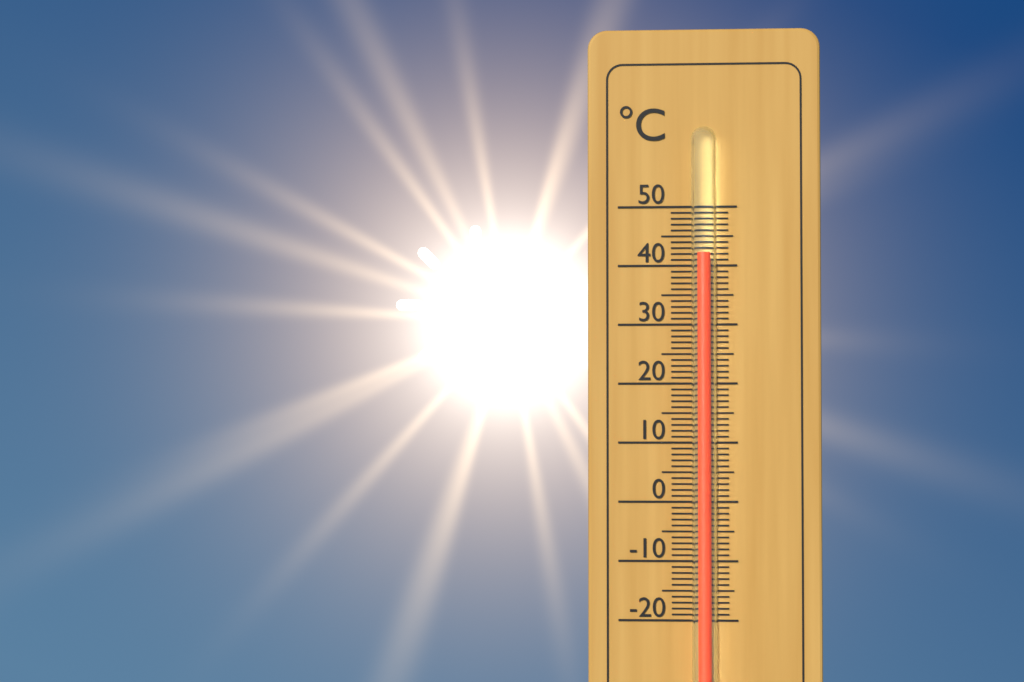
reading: 42 °C
